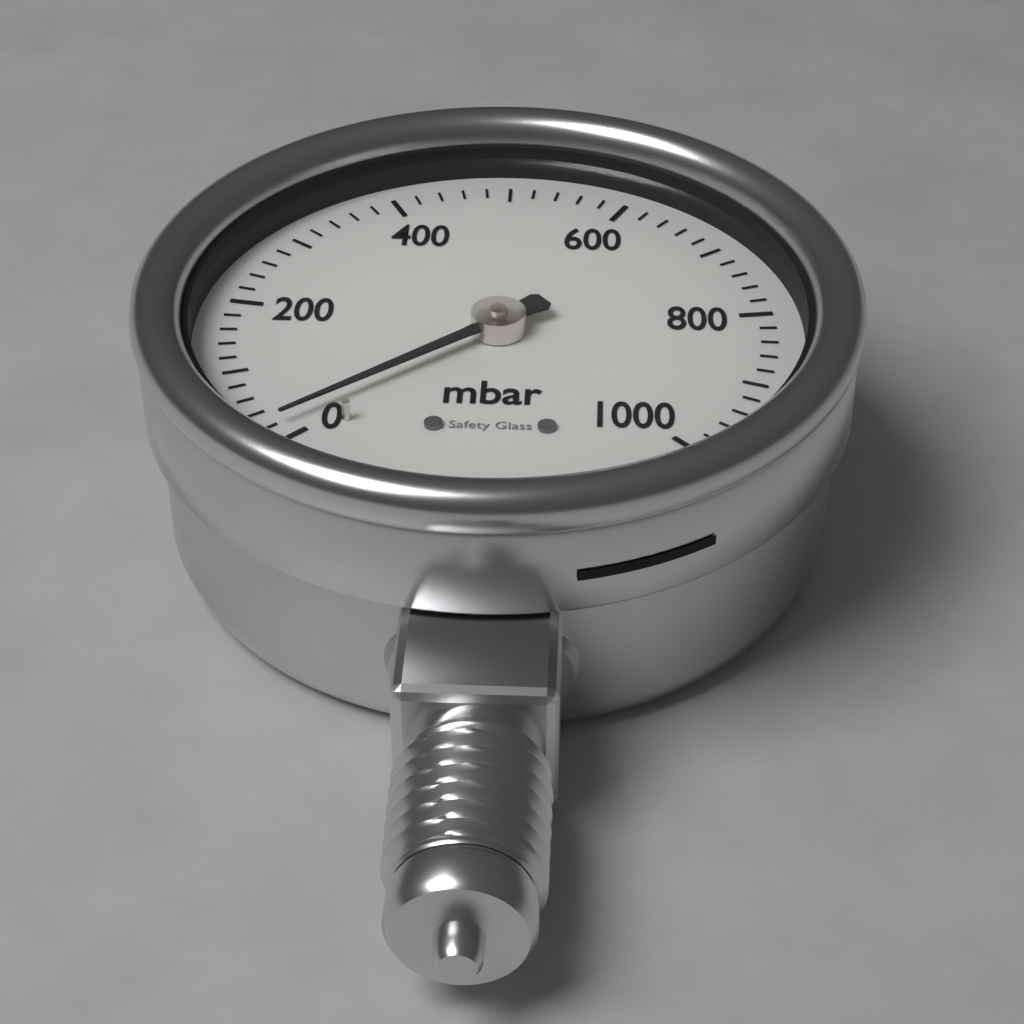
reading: 20 mbar
